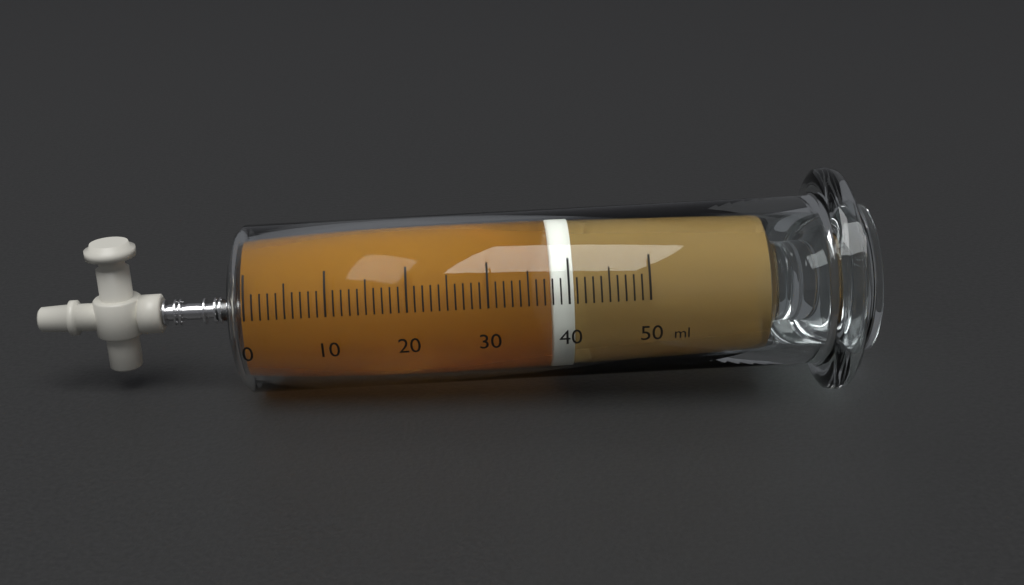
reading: 38 ml
